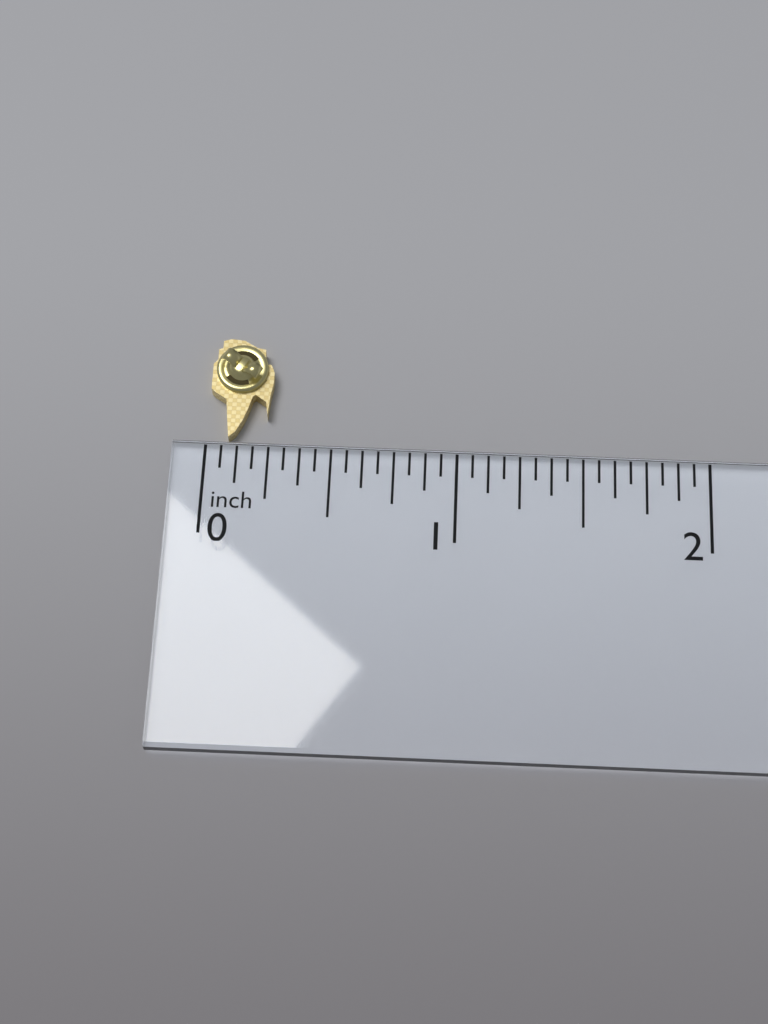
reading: 0.2500 inch
